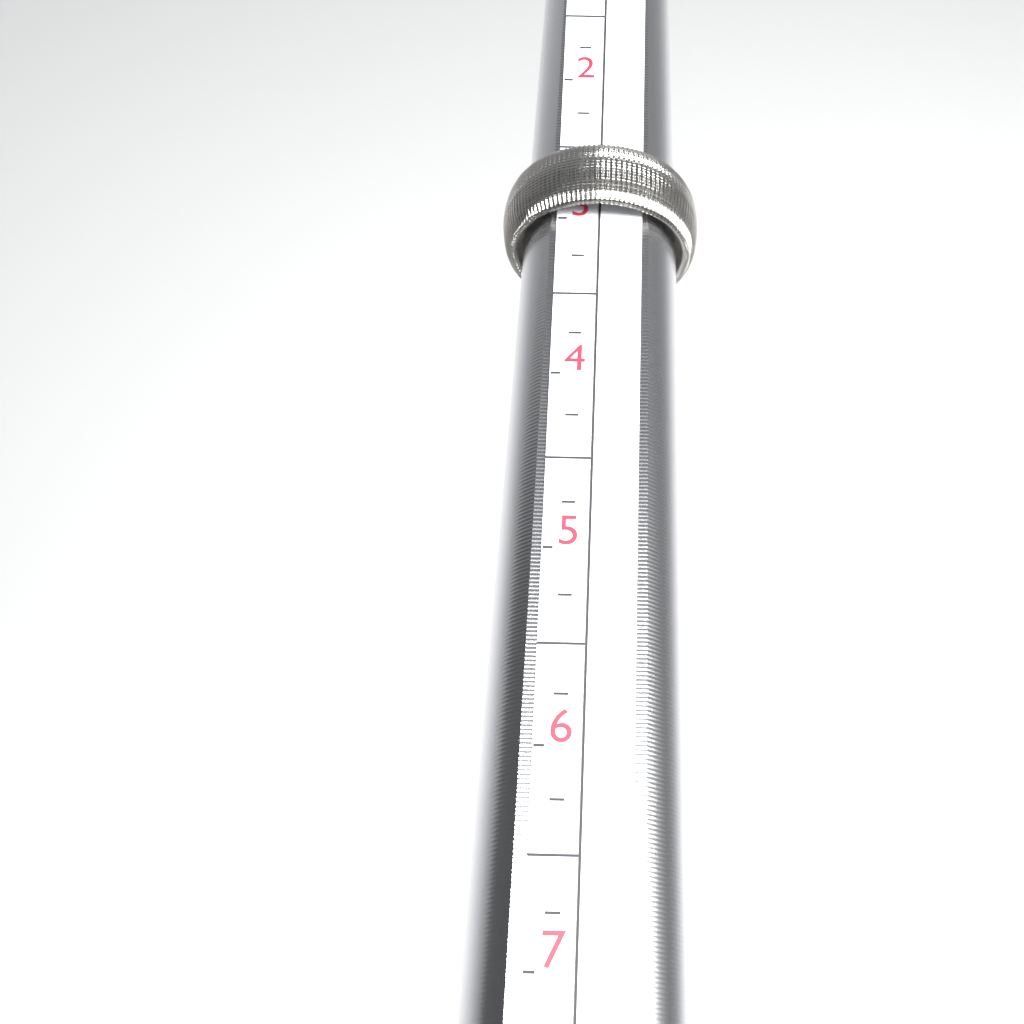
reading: 3.00 (no unit)
